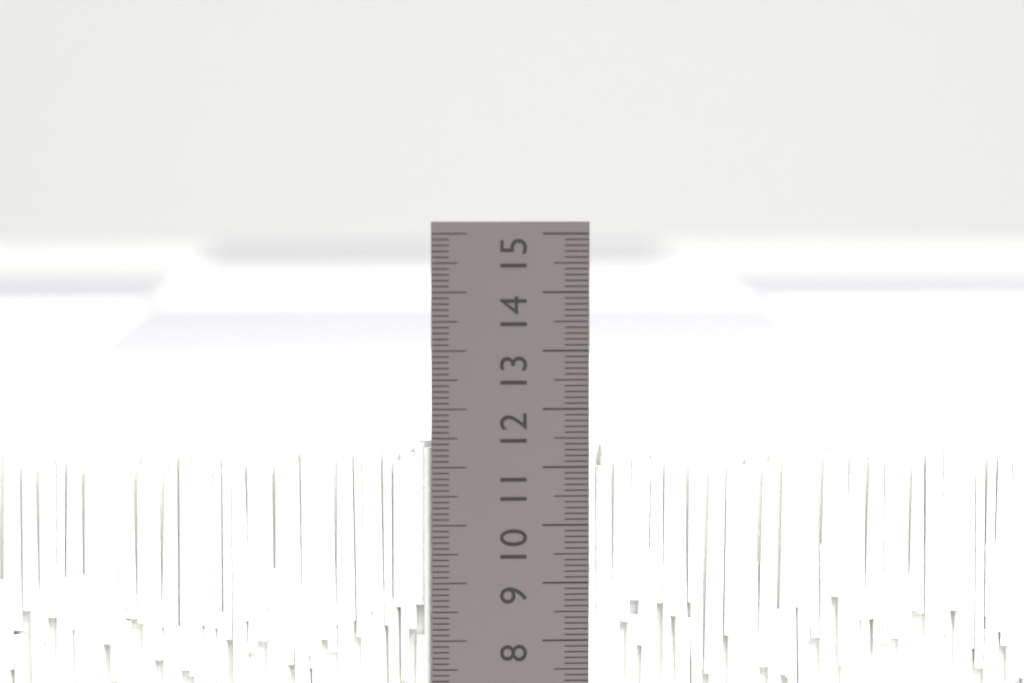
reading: 11.4 cm
